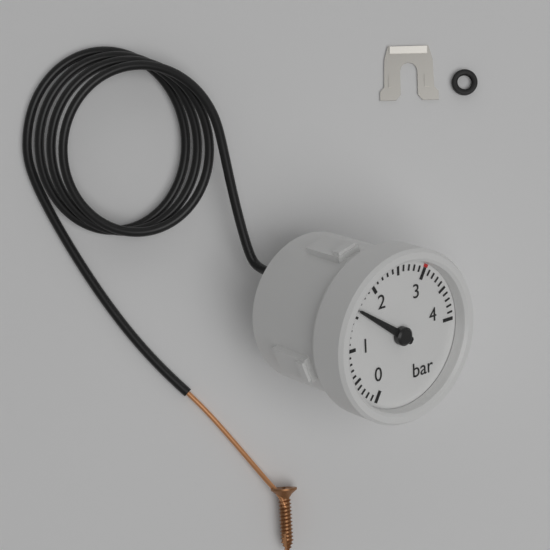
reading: 1.6 bar
